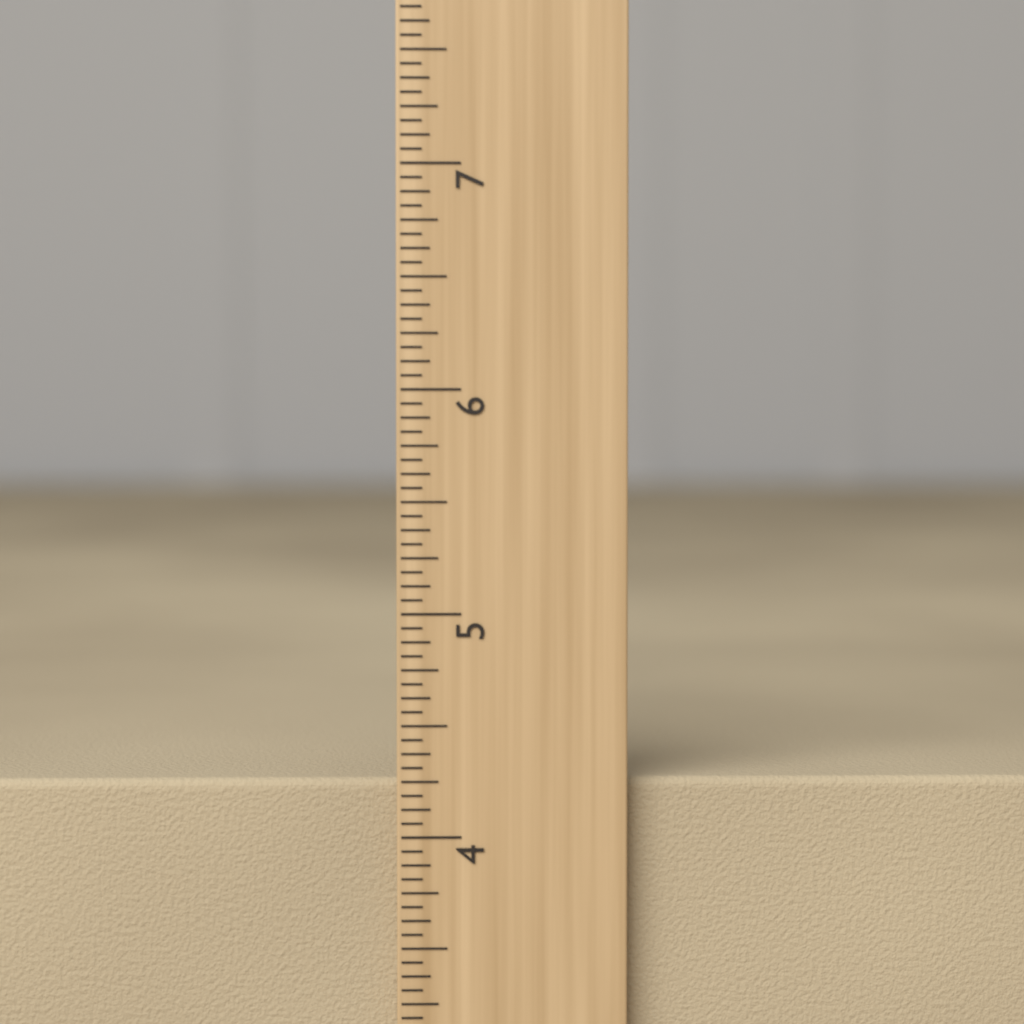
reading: 4.2500 inch
